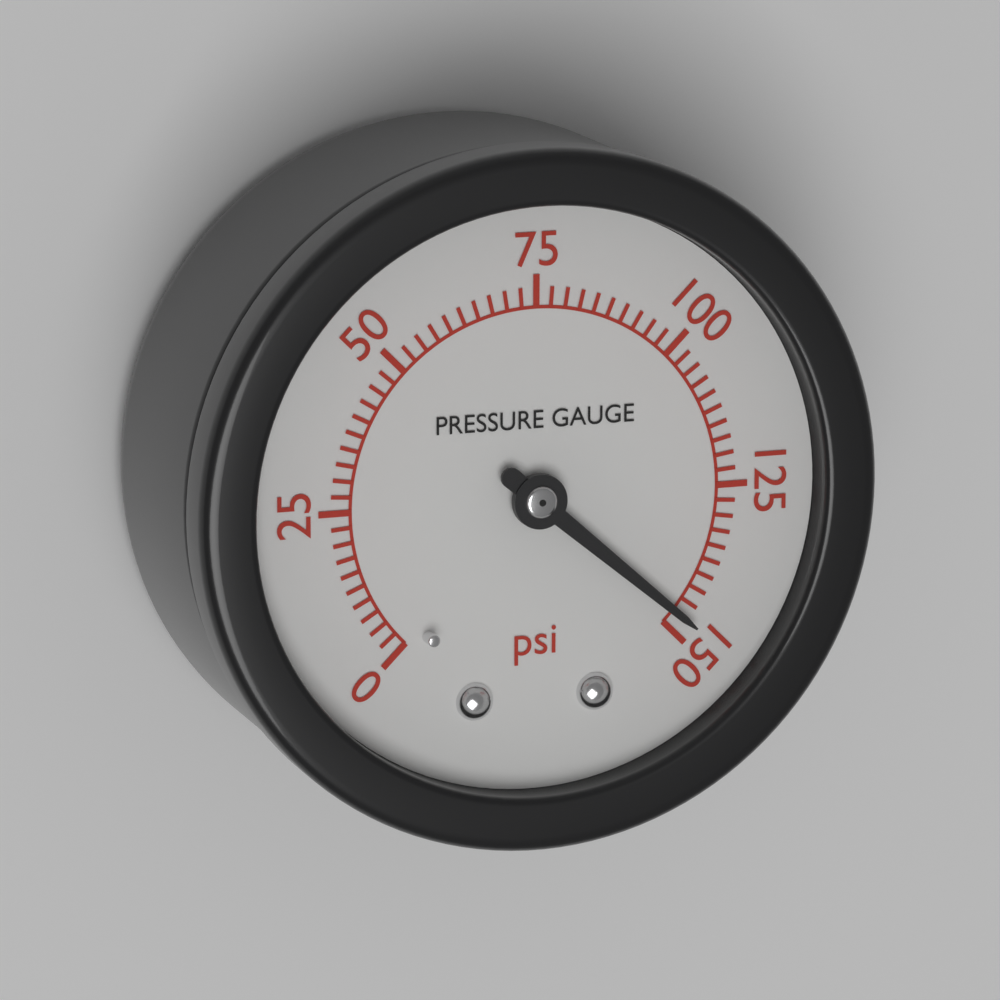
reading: 147.5 psi
